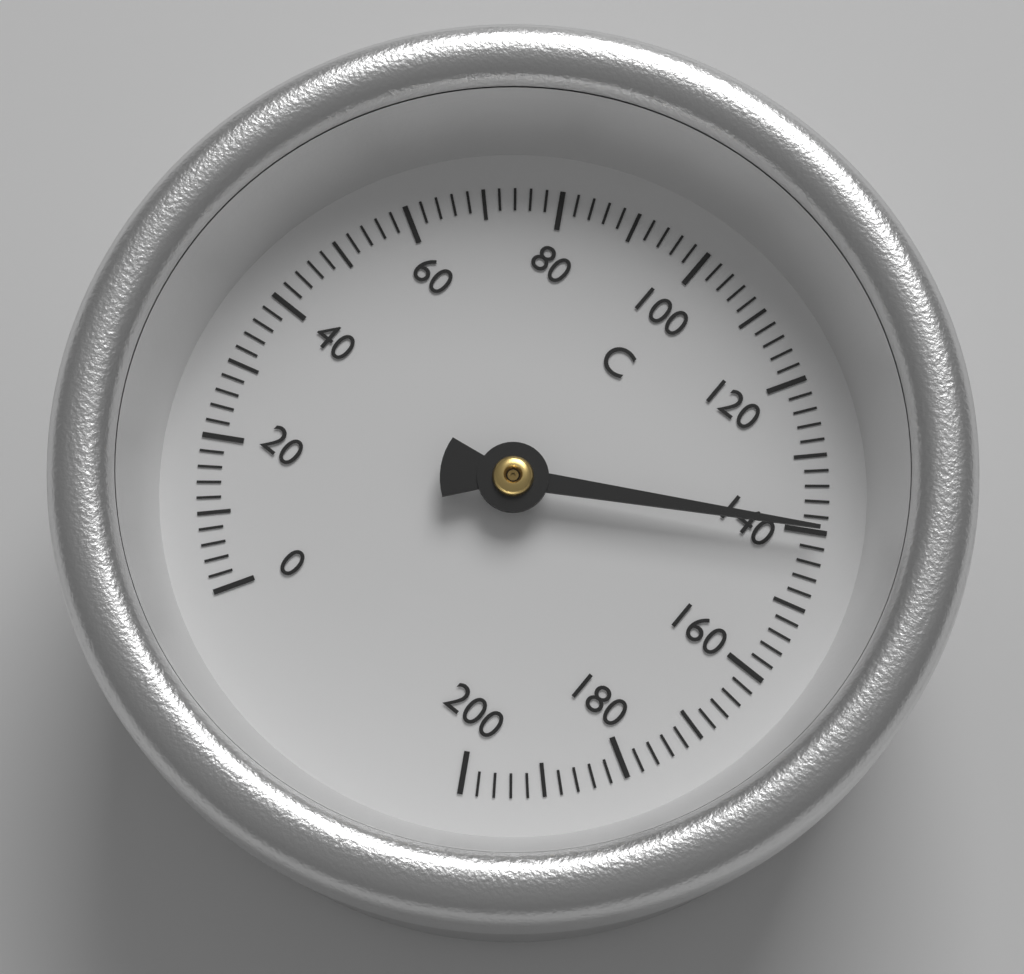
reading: 140 °C
